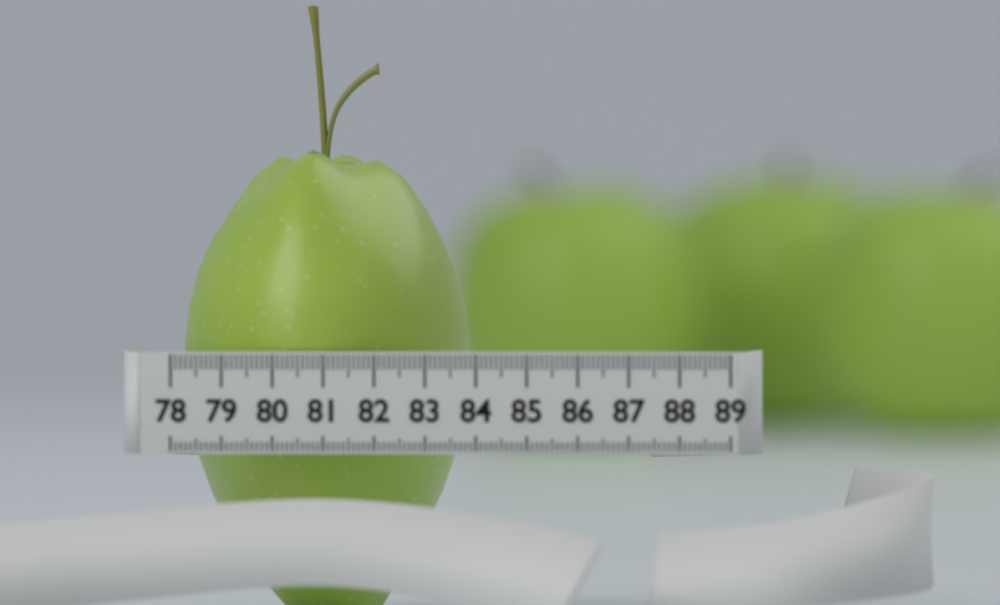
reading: 83.7 (no unit)
